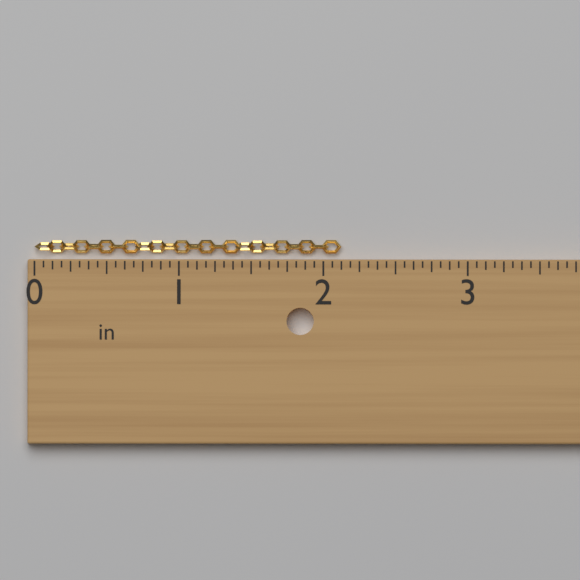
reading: 2.1250 in
